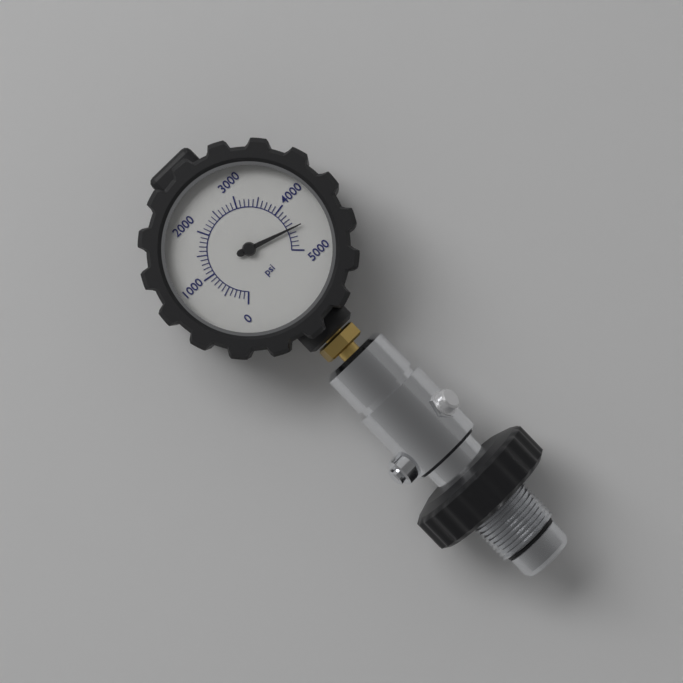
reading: 4500 psi
